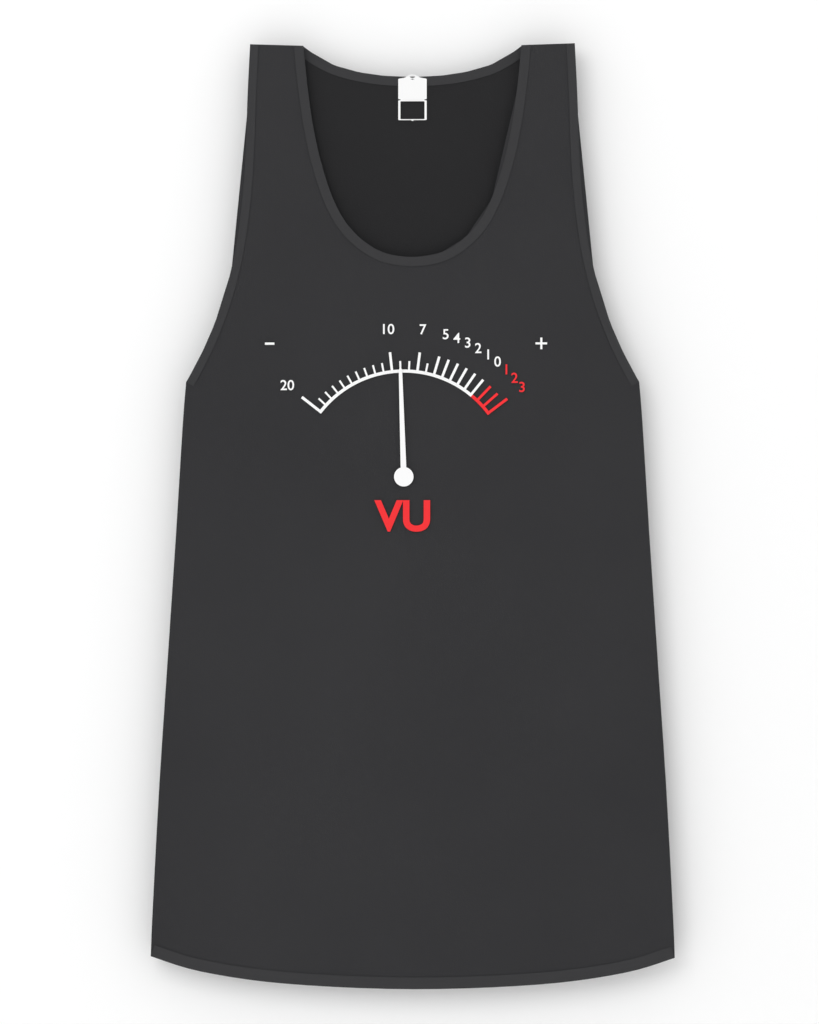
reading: -9 VU
